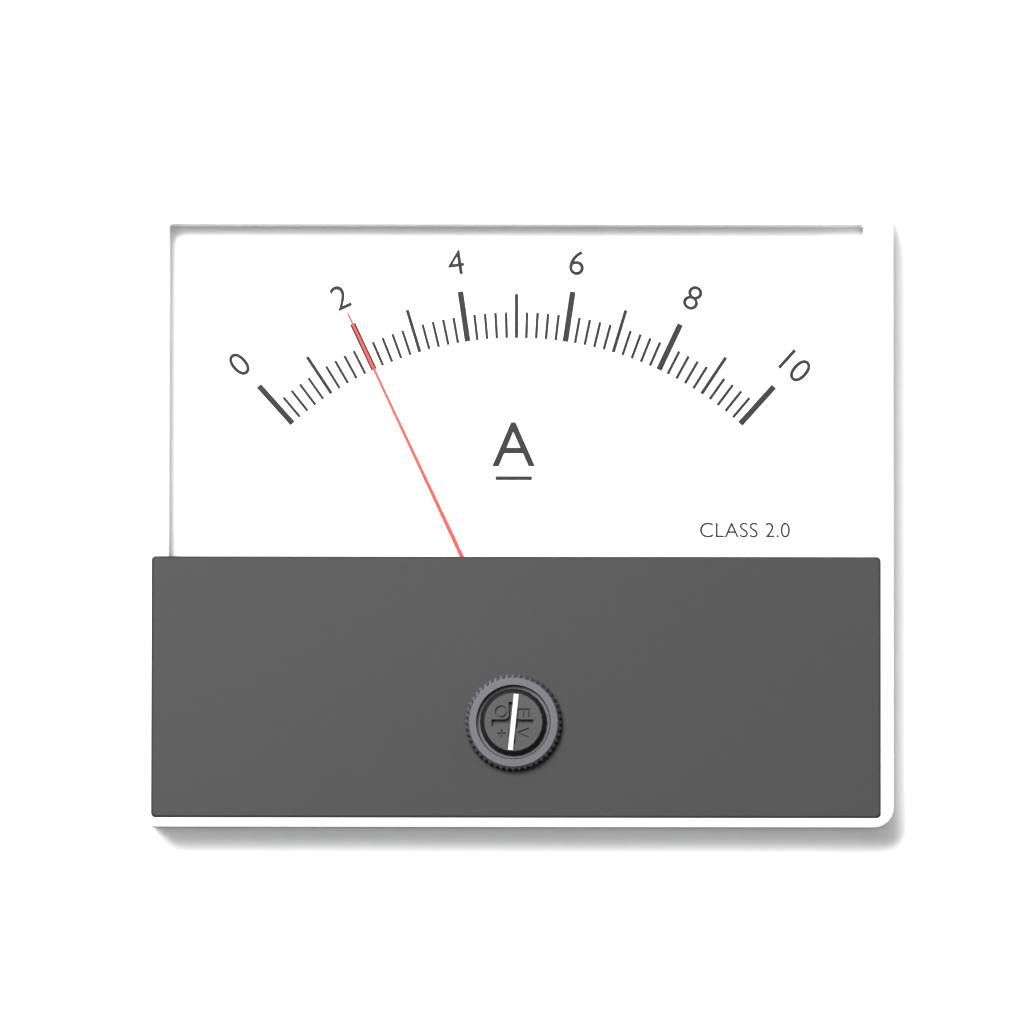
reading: 2.0 A
